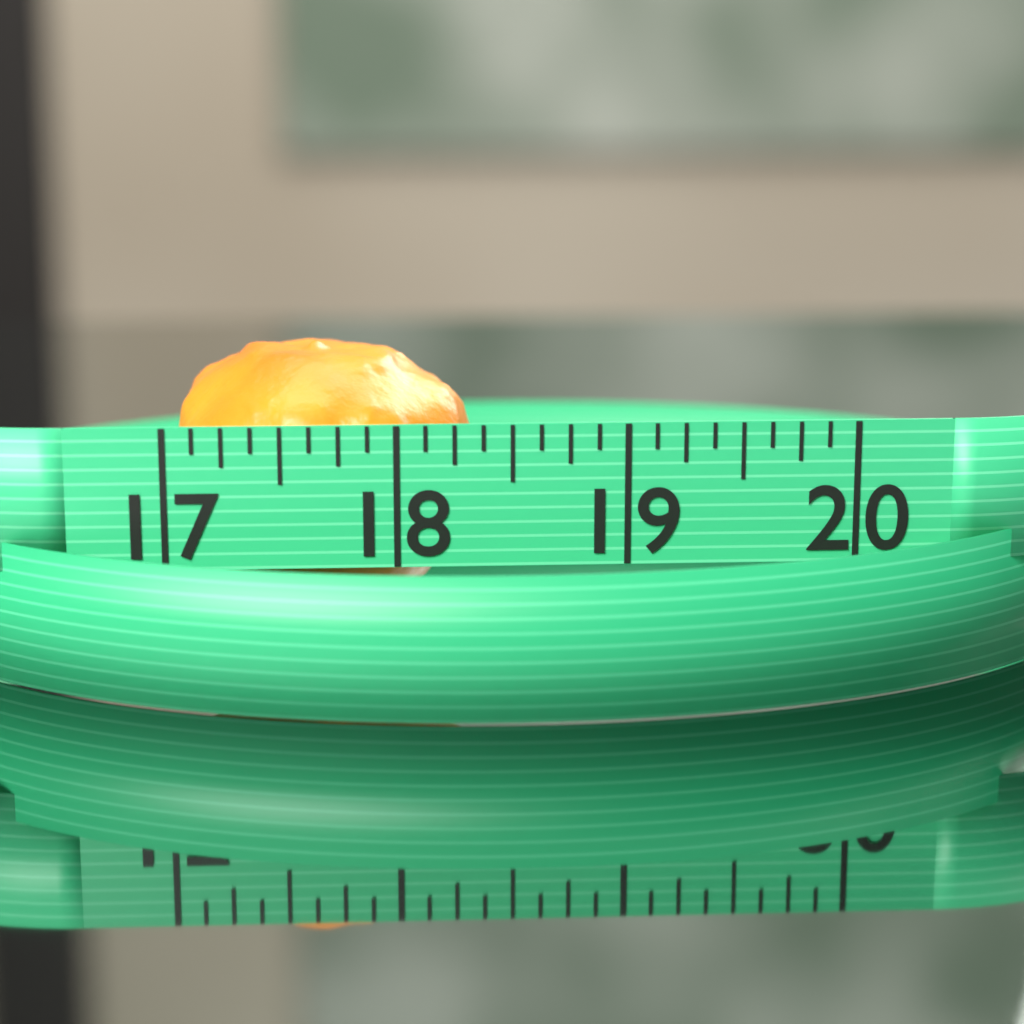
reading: 18.375 (no unit)
